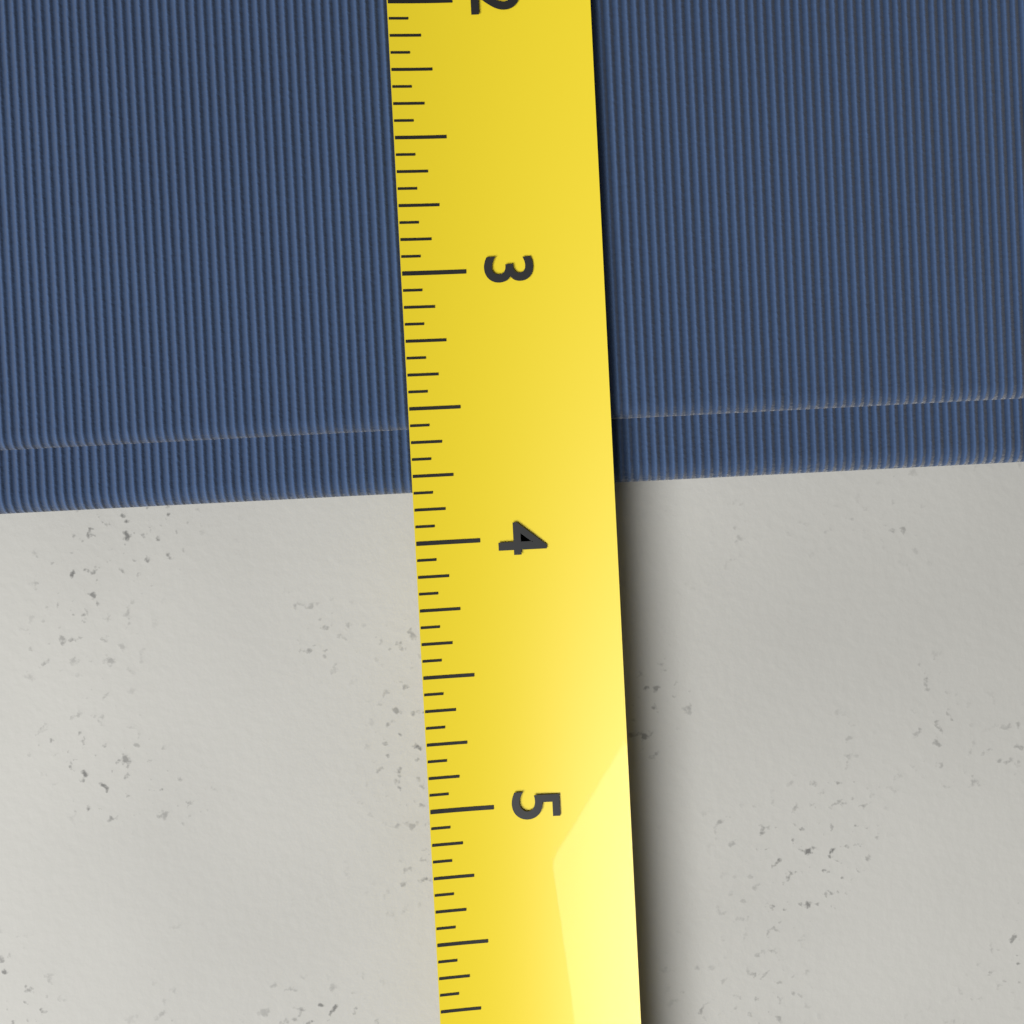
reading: 3.8125 (no unit)
